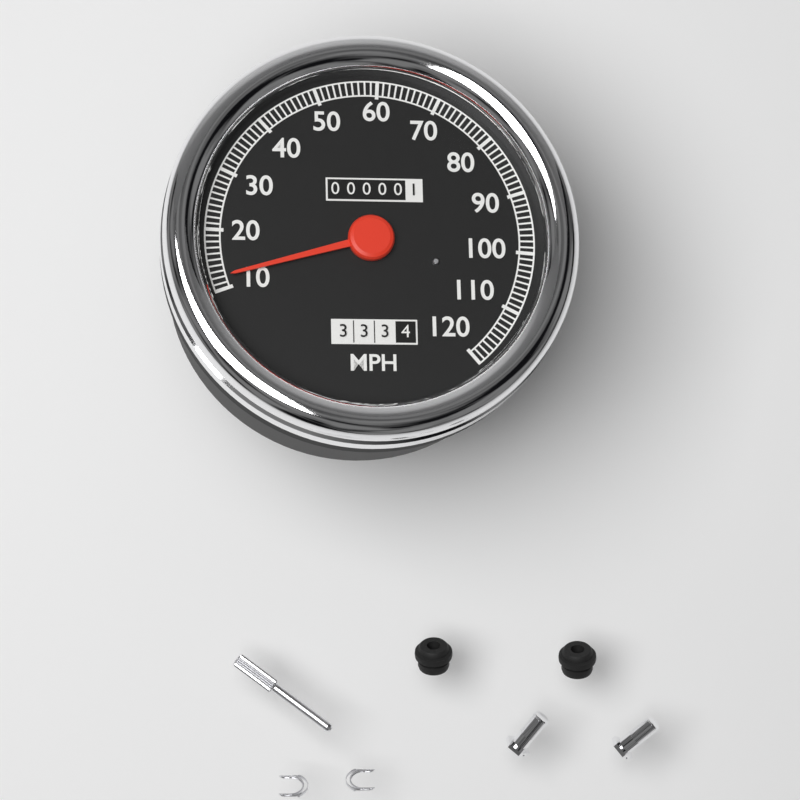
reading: 12 MPH
